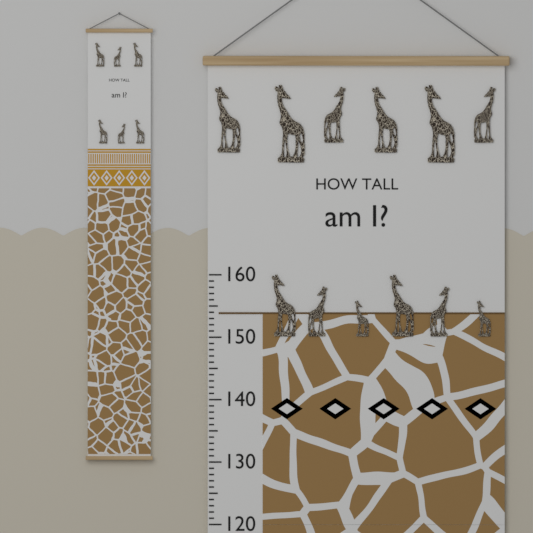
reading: 154 (no unit)
